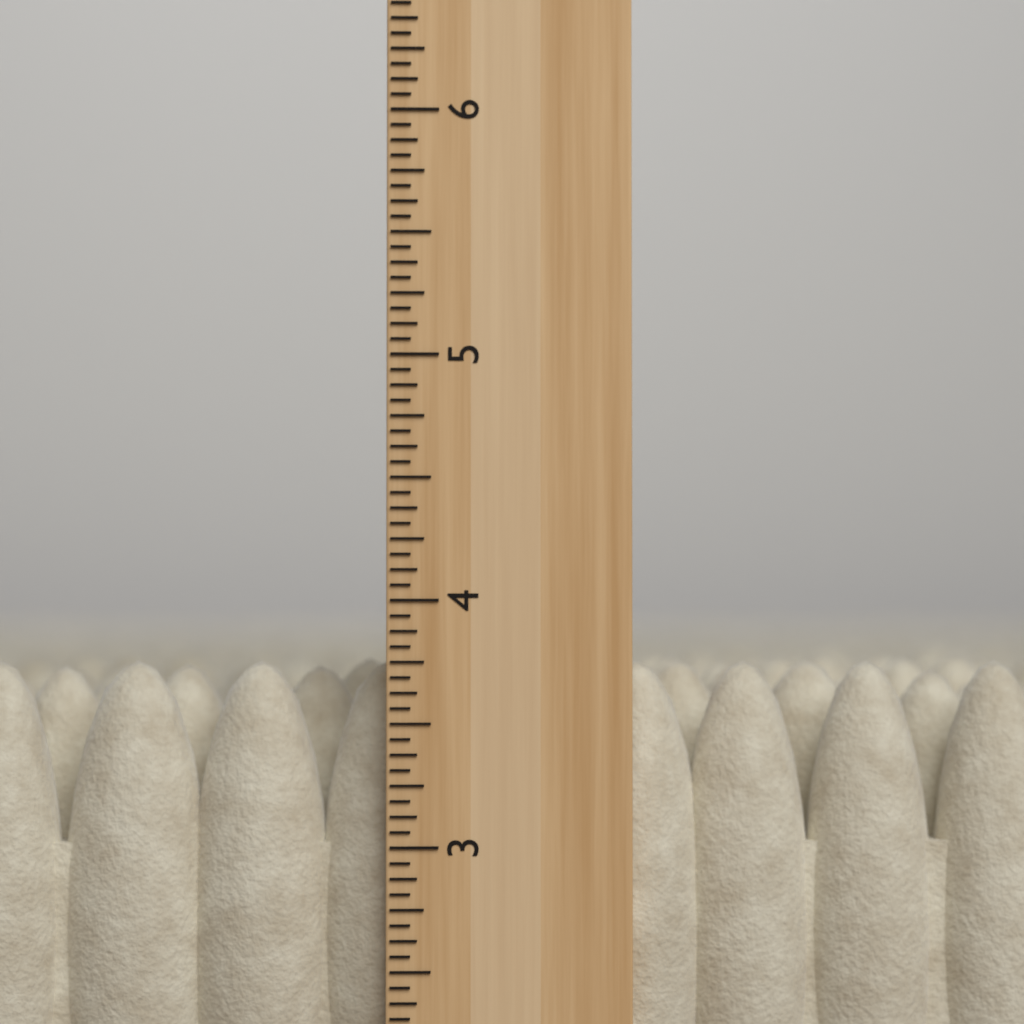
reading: 3.7500 inch
